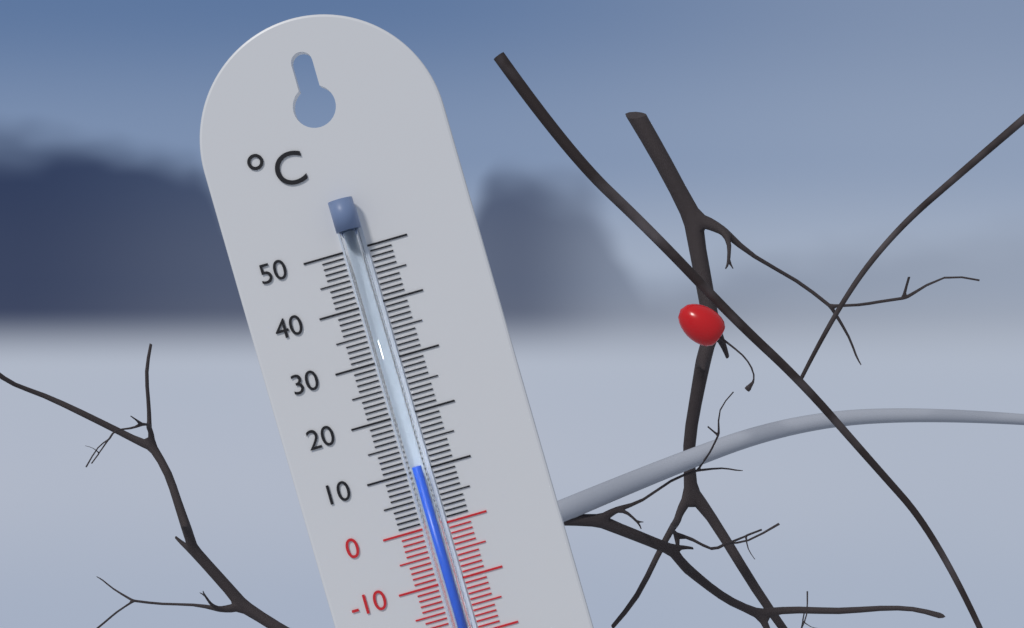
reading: 11 °C
